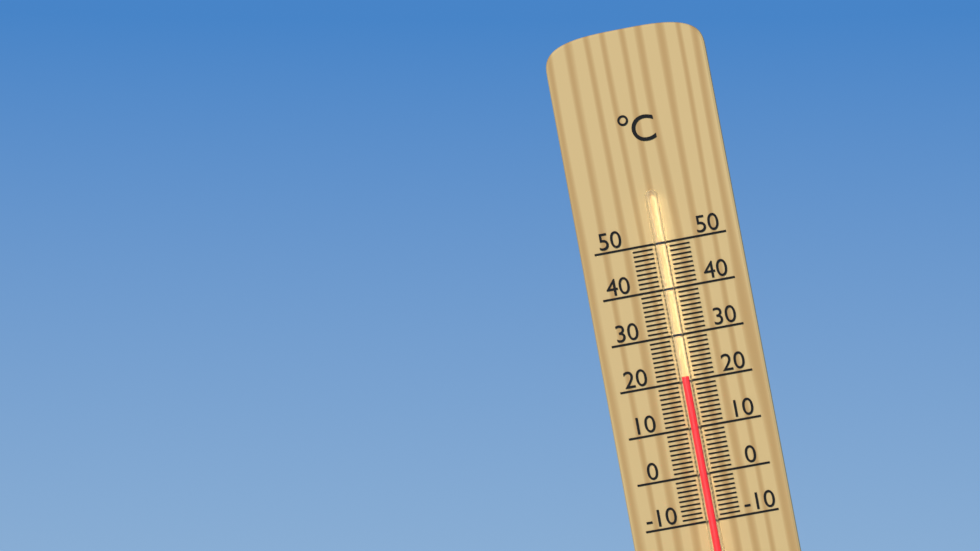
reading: 21 °C
